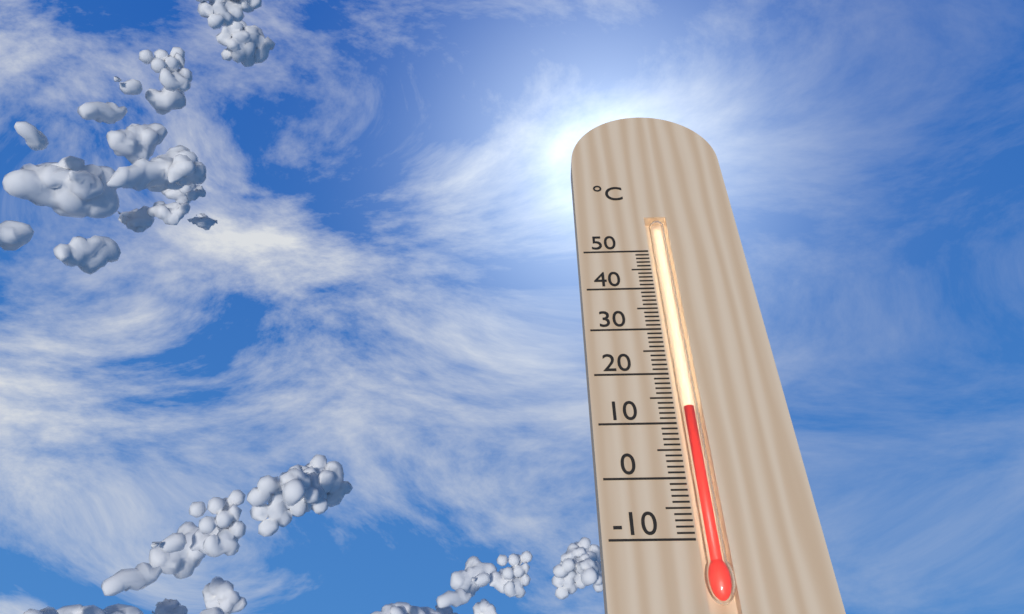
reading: 13 °C
